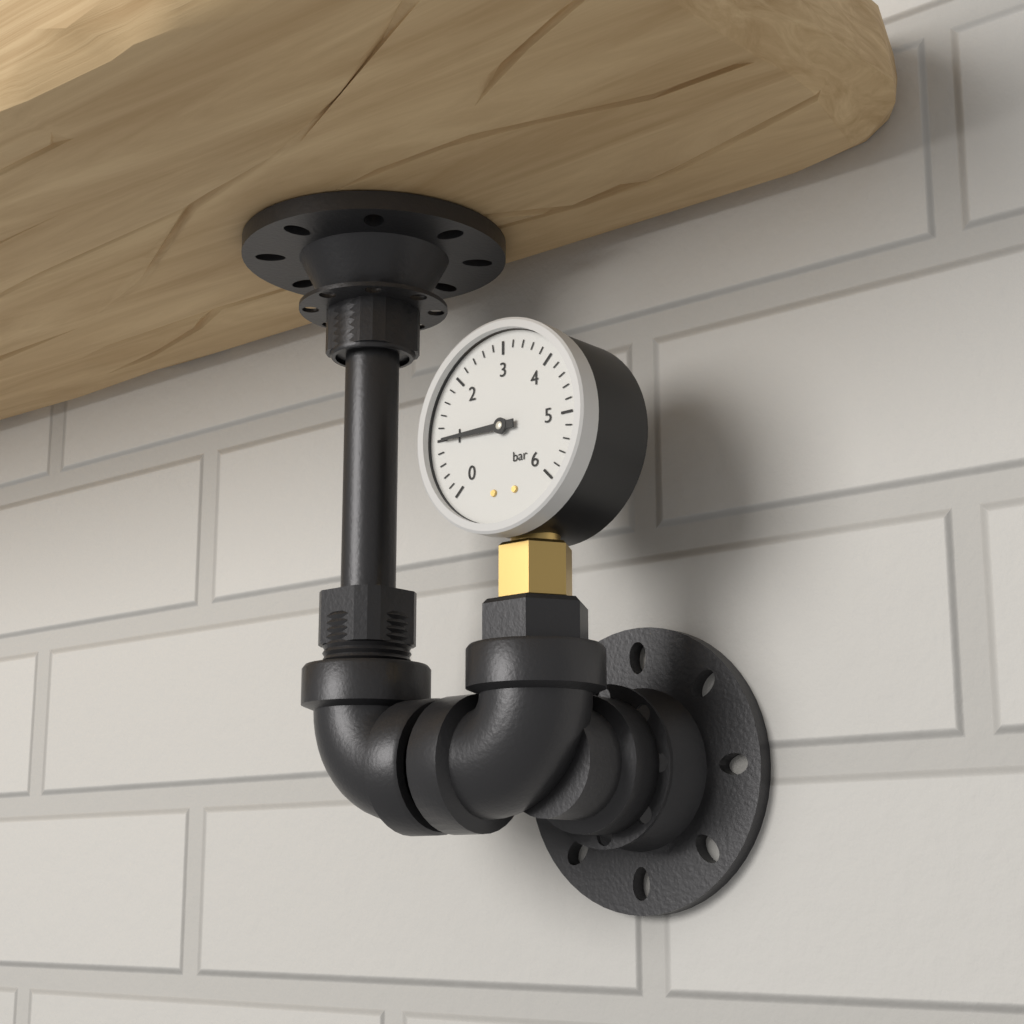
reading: 1.0 bar
